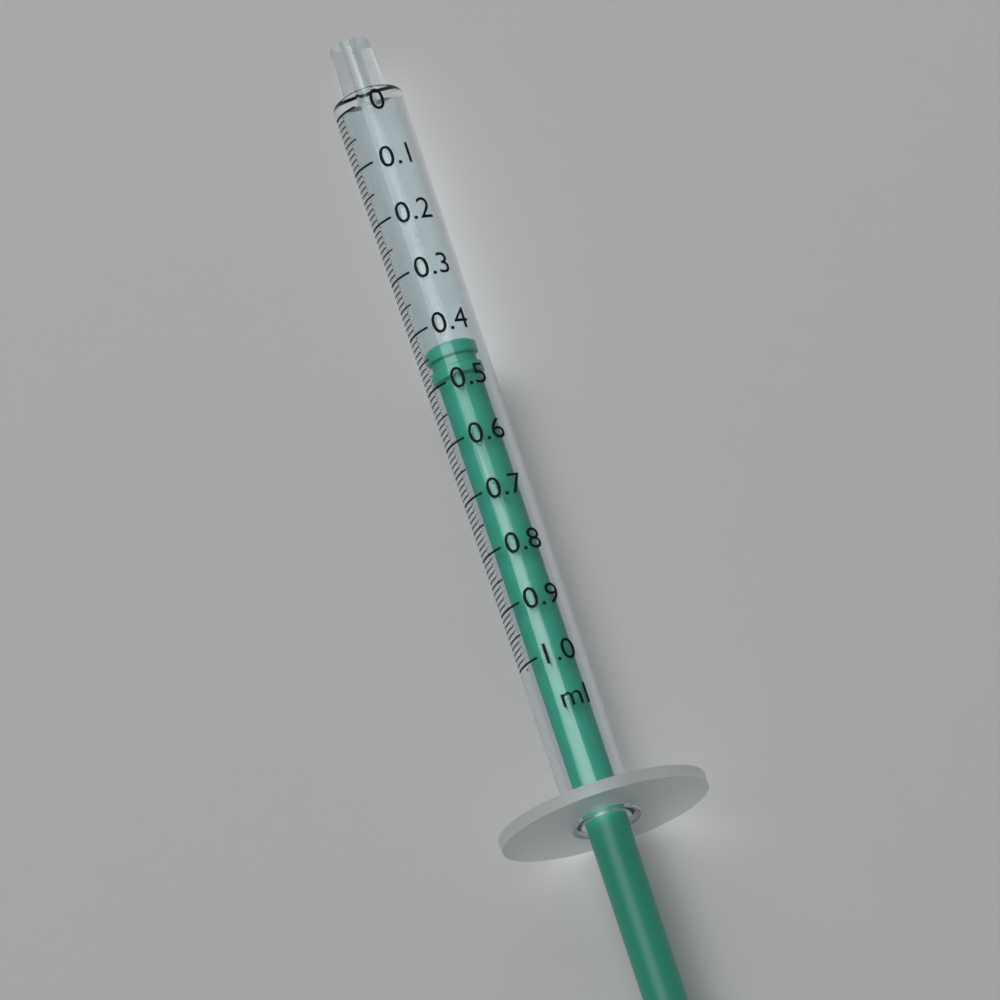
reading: 0.43 ml
